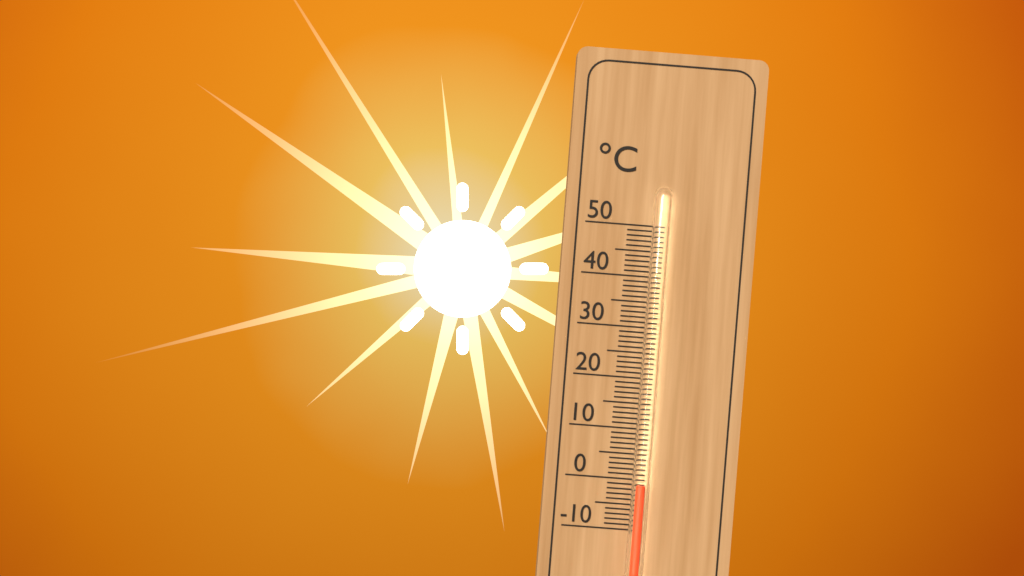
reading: -1 °C
